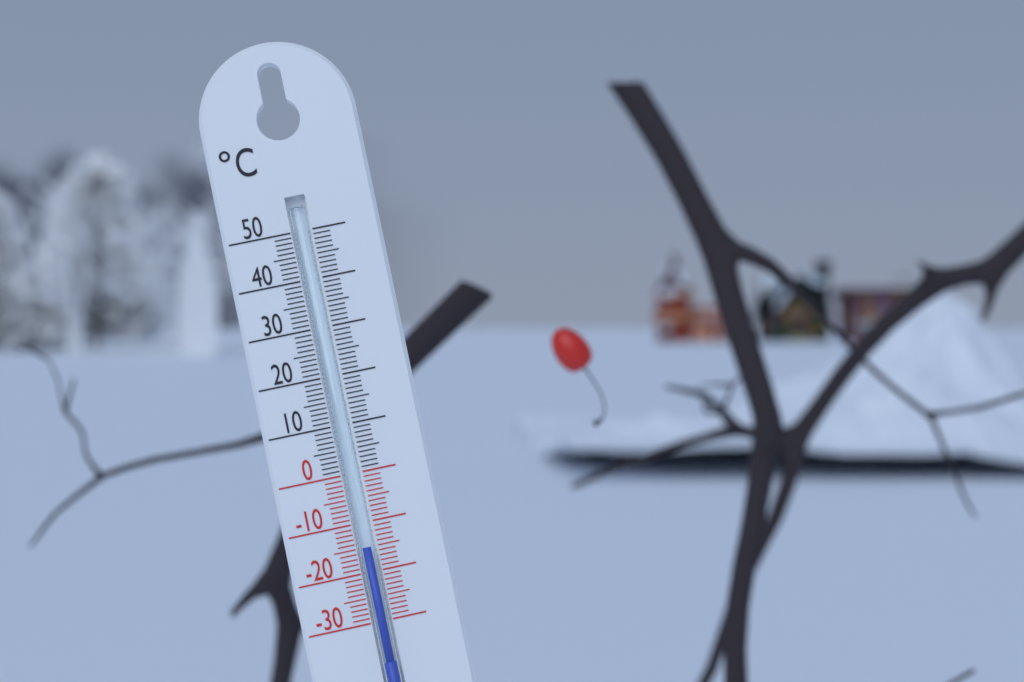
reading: -15 °C
